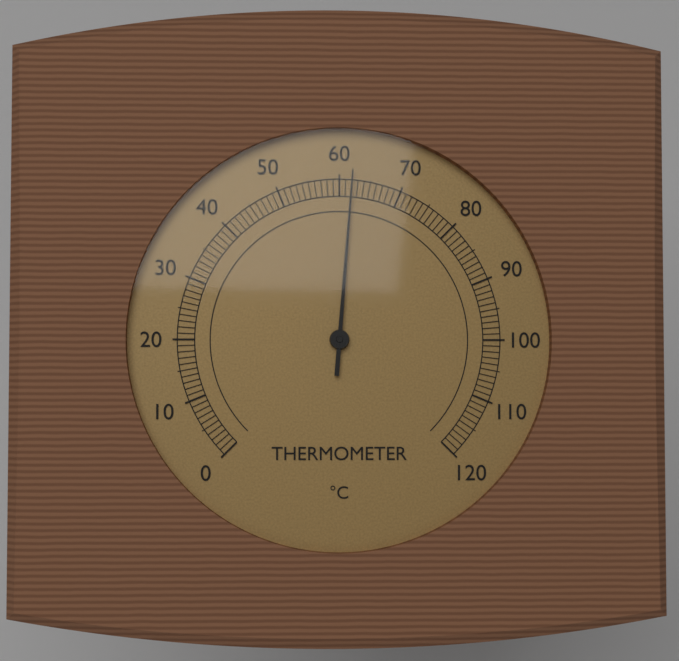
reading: 62 °C
